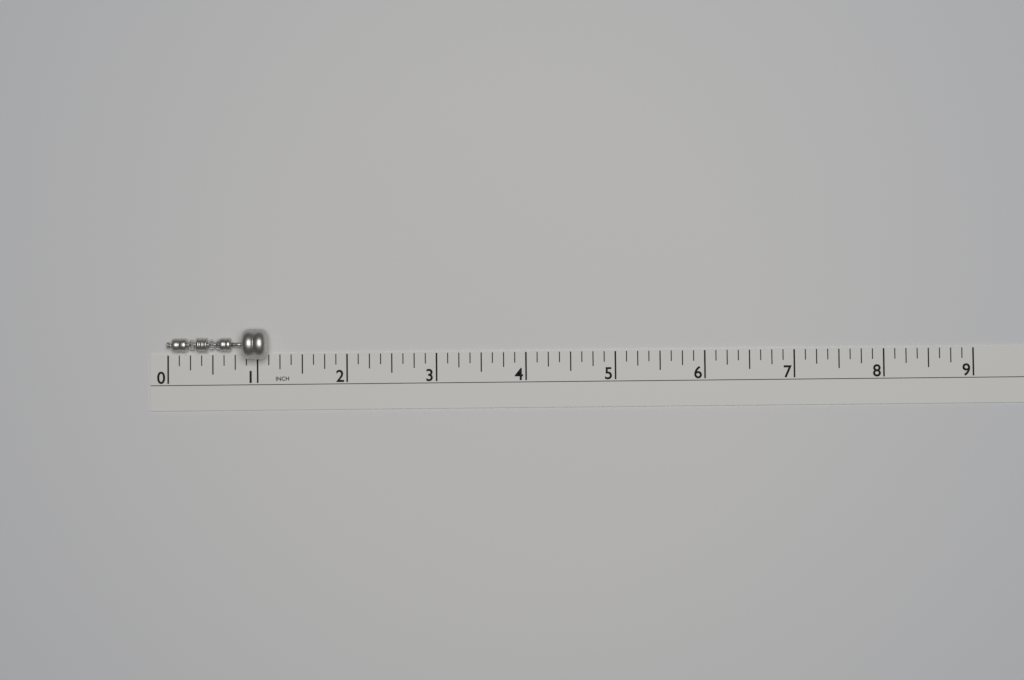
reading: 1.125 in
